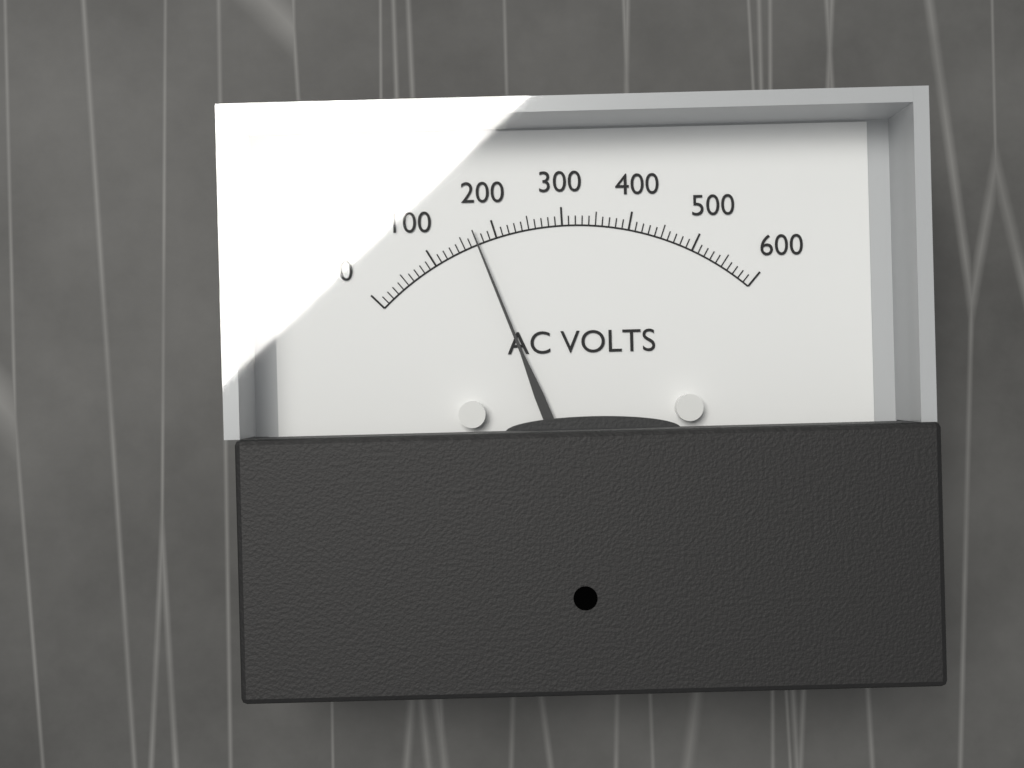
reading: 170 V
